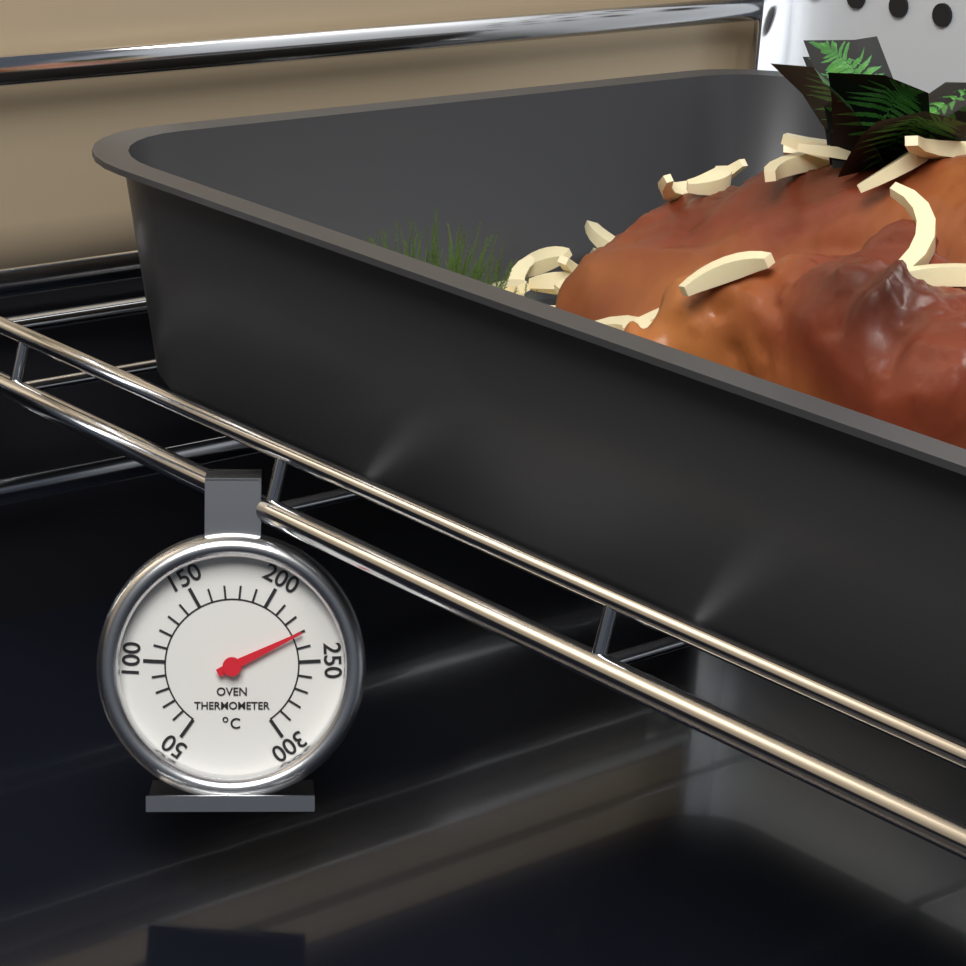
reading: 230 °C
